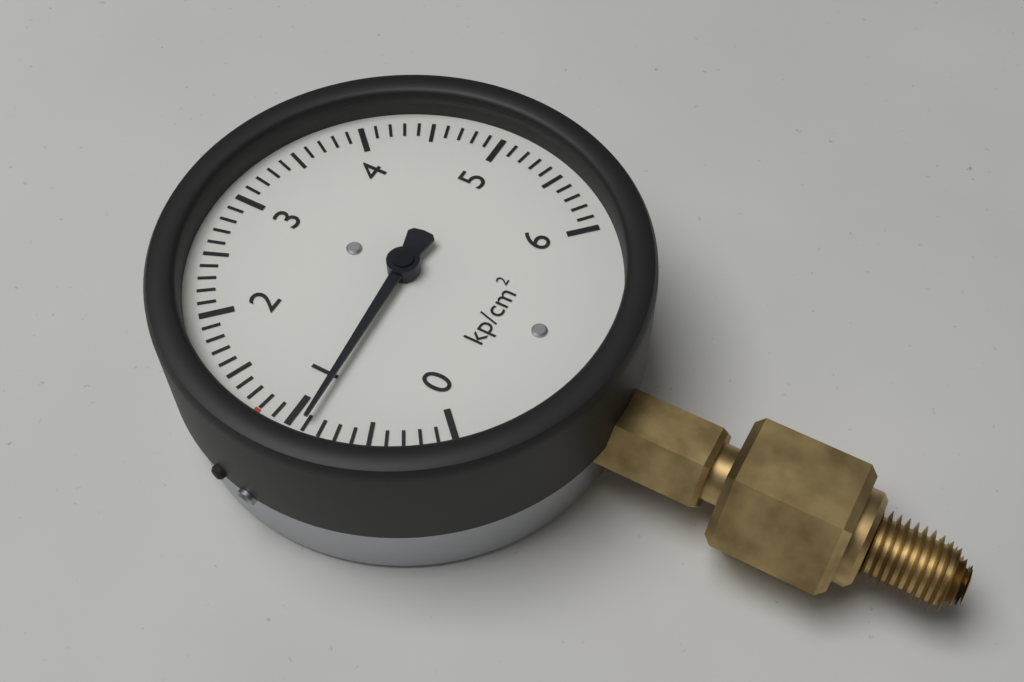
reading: 0.9 kp/cm²
